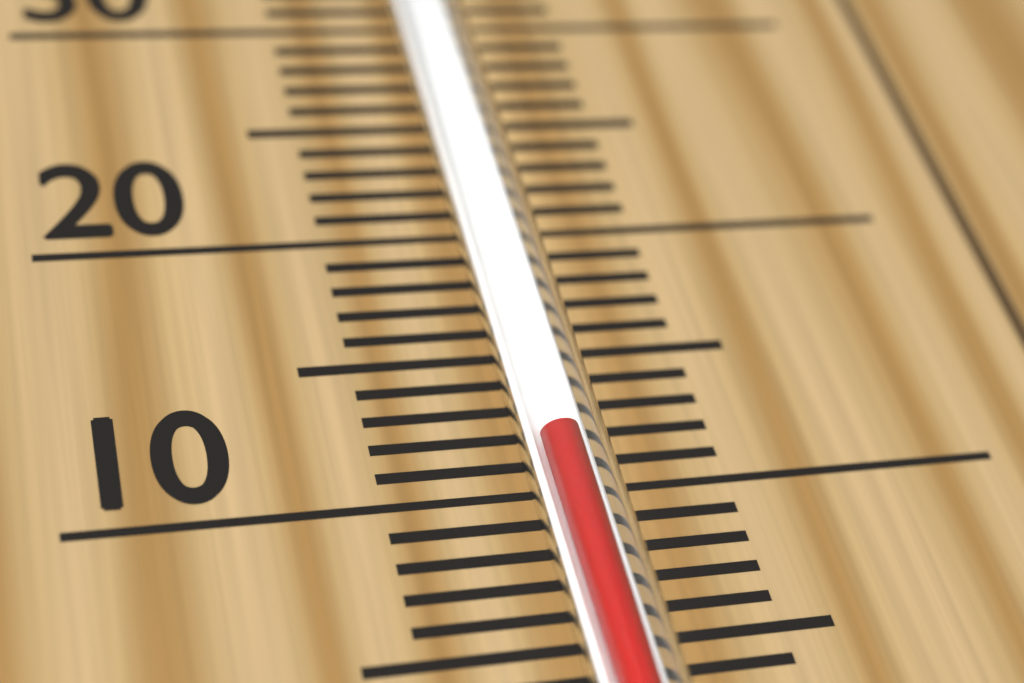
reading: 11 °C
